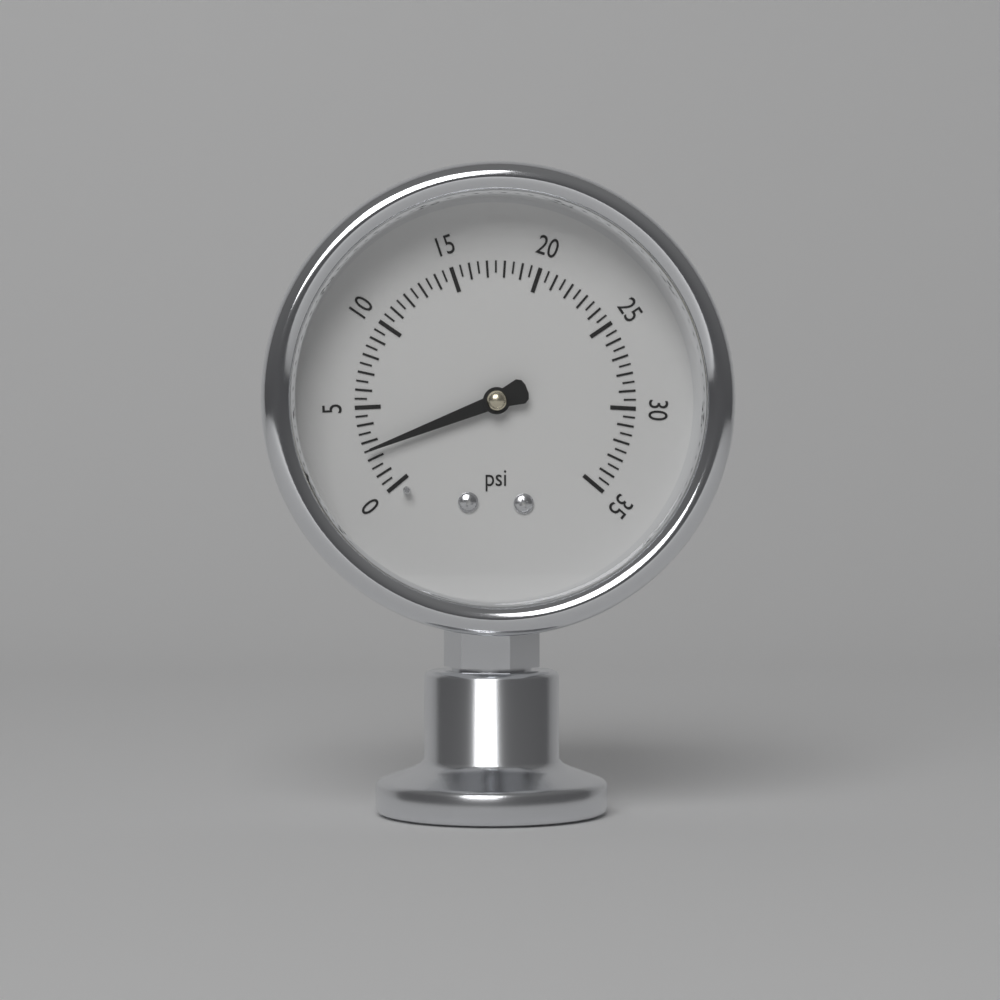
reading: 2.5 psi
